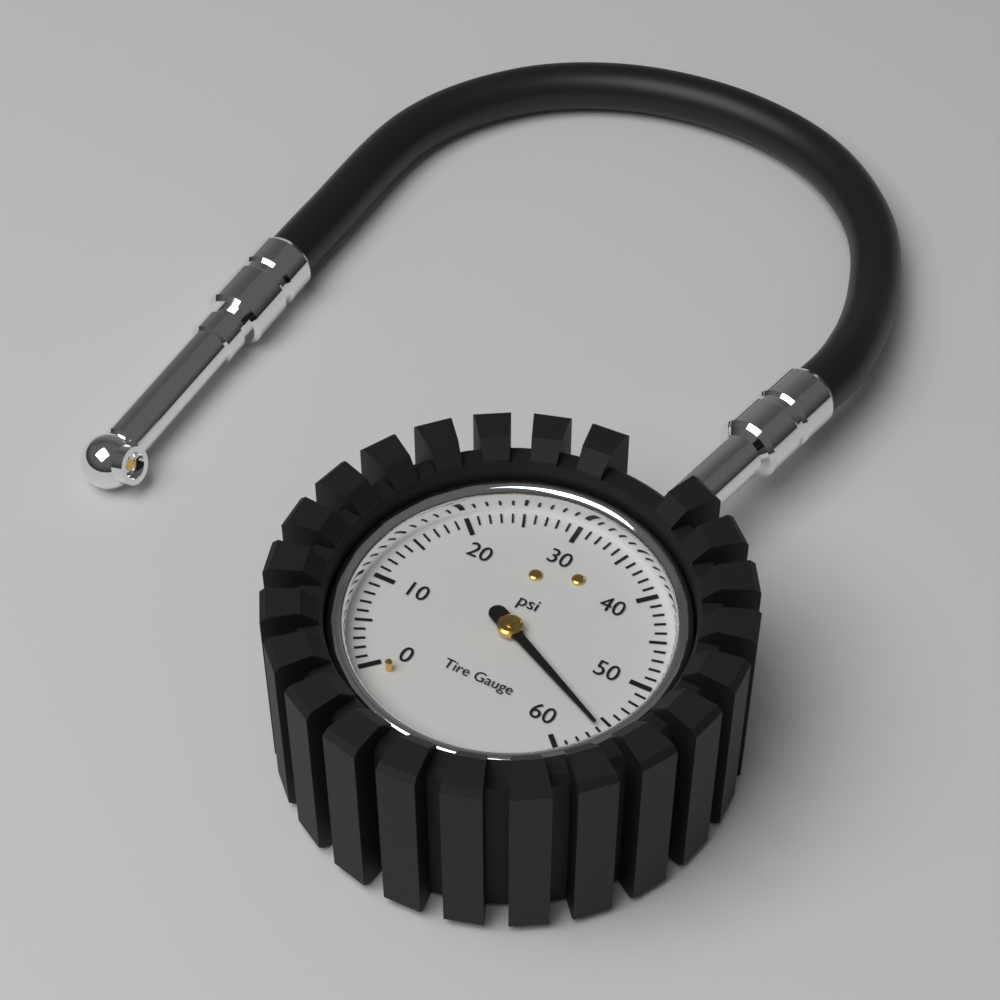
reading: 56 psi
